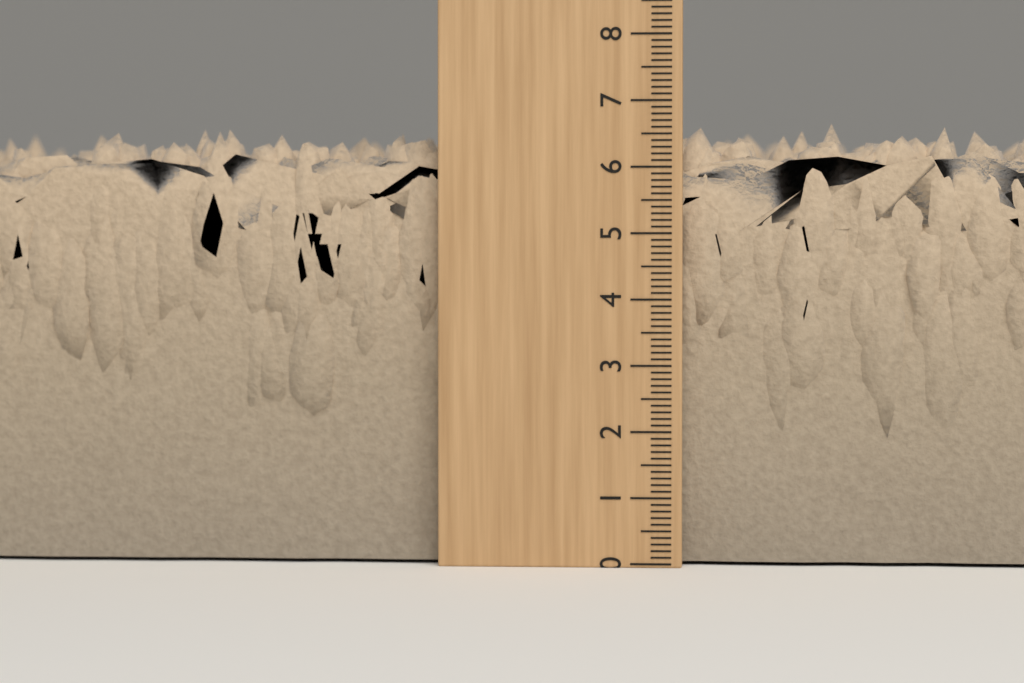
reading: 6.7 (no unit)
